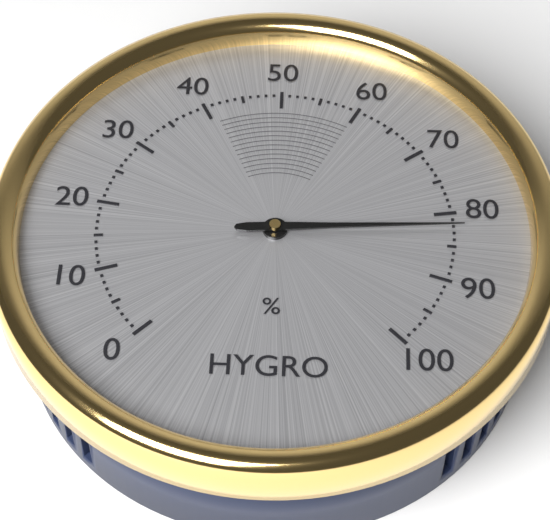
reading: 82 %
